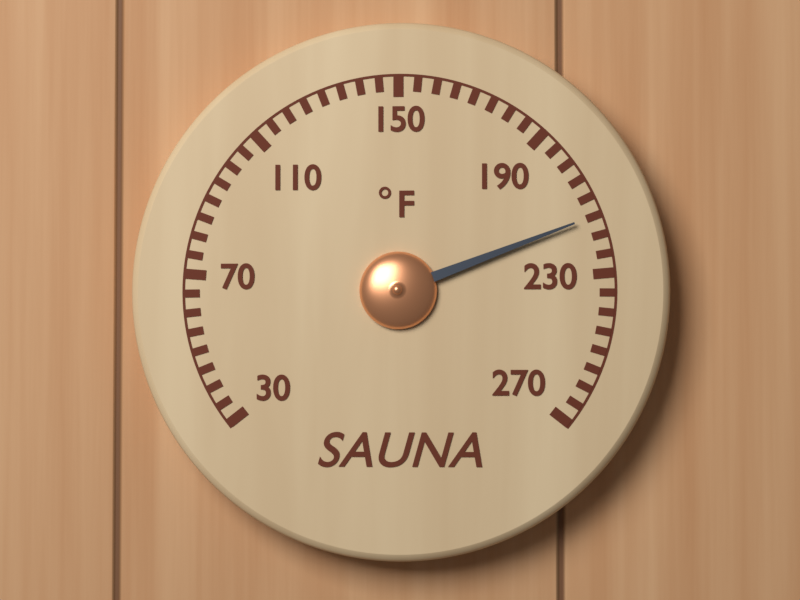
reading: 215 °F
